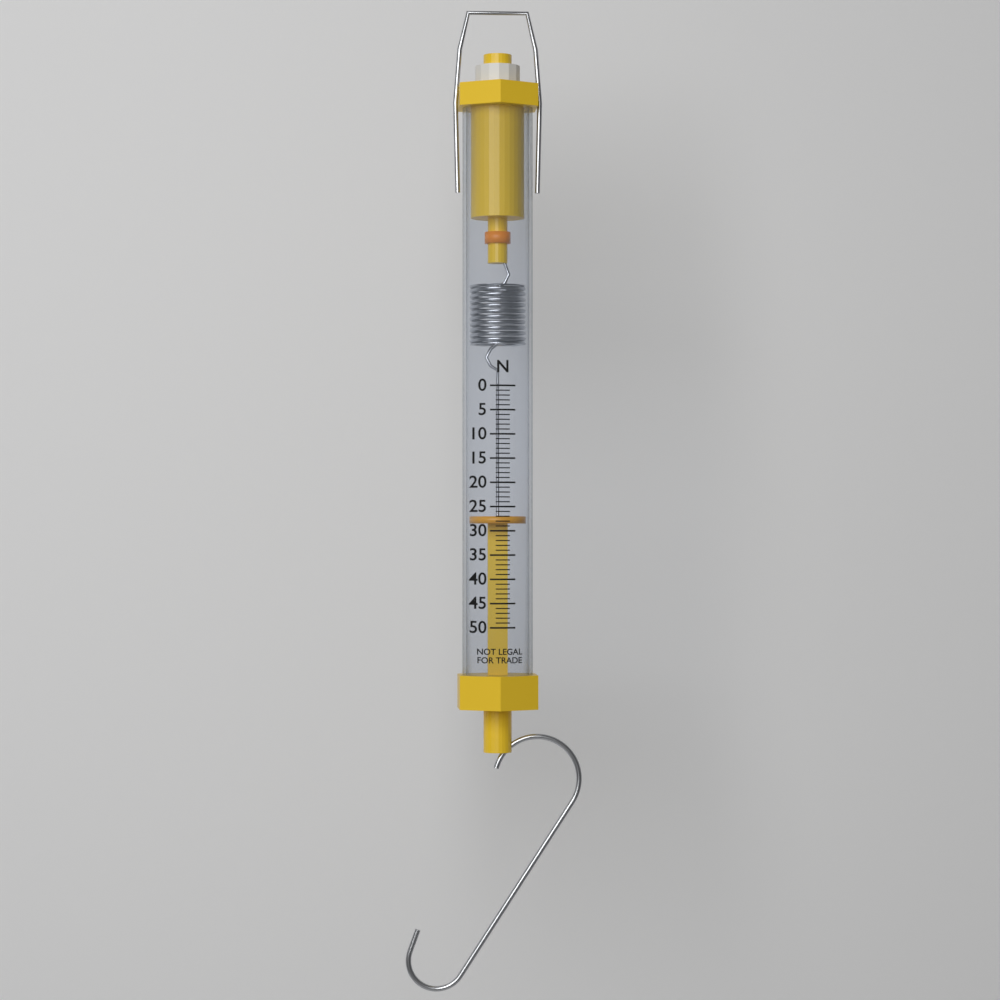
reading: 27 N
